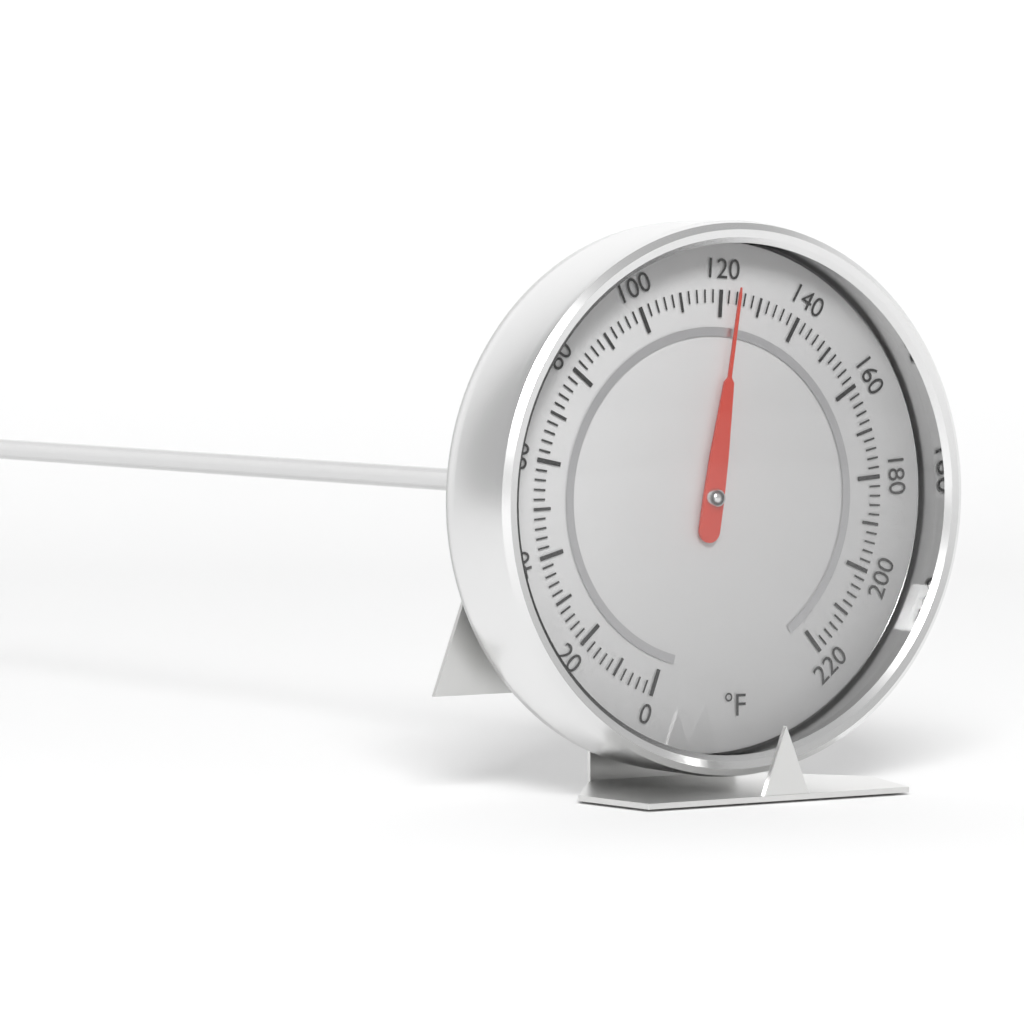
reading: 124 °F
